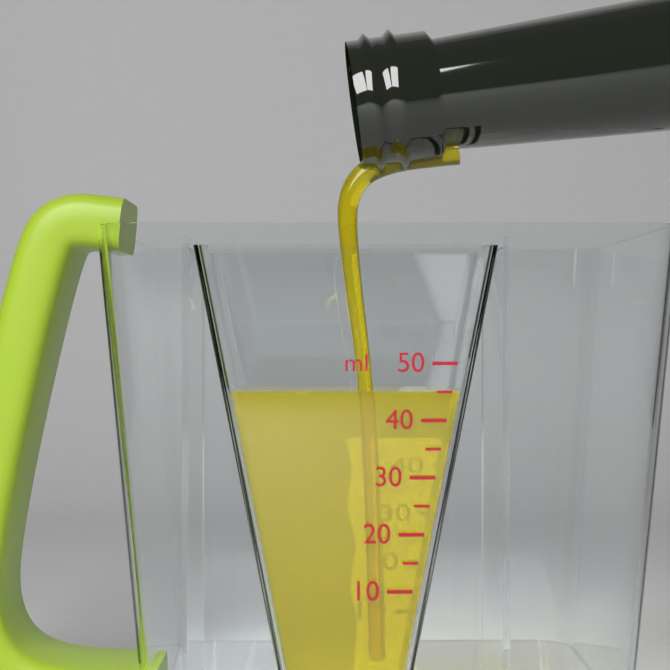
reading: 45 ml
